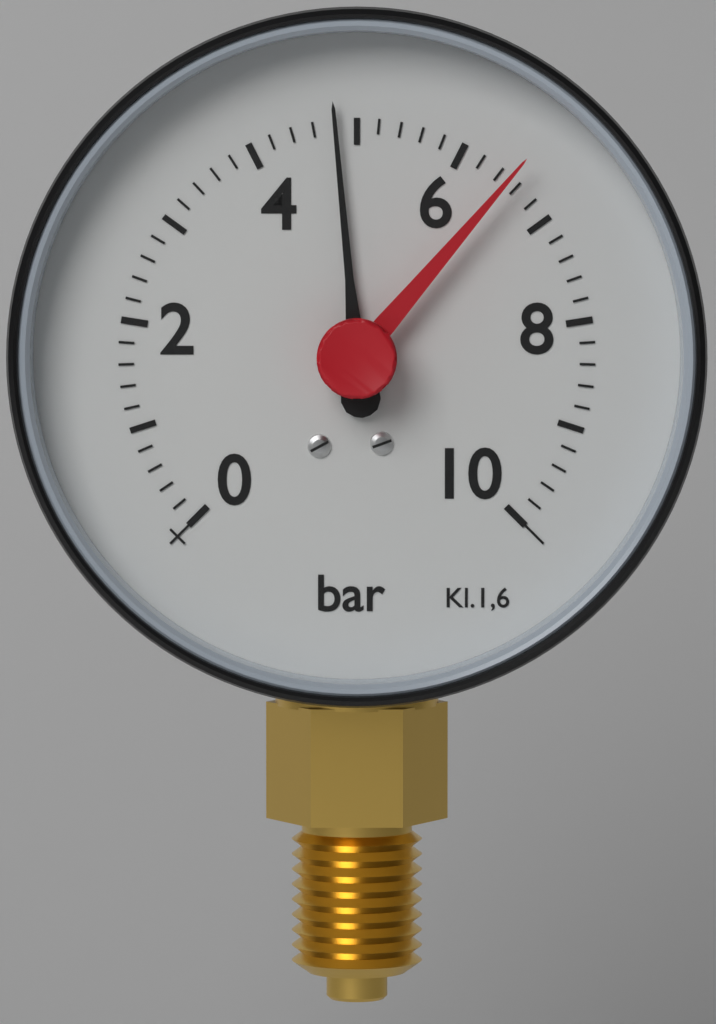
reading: 4.8 bar
